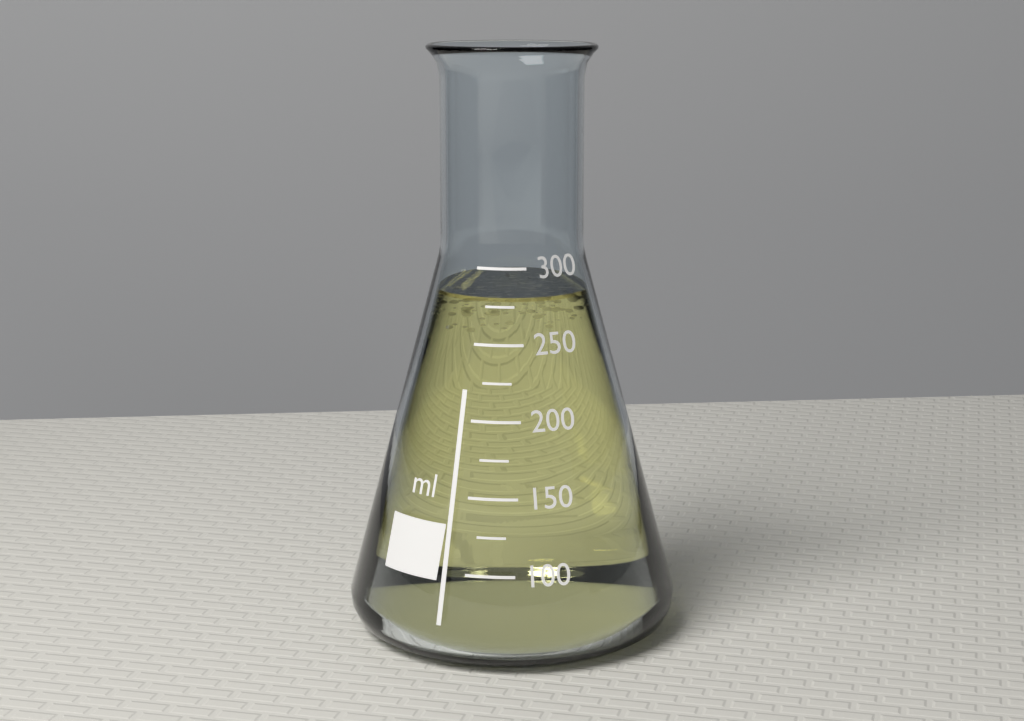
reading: 280 ml
